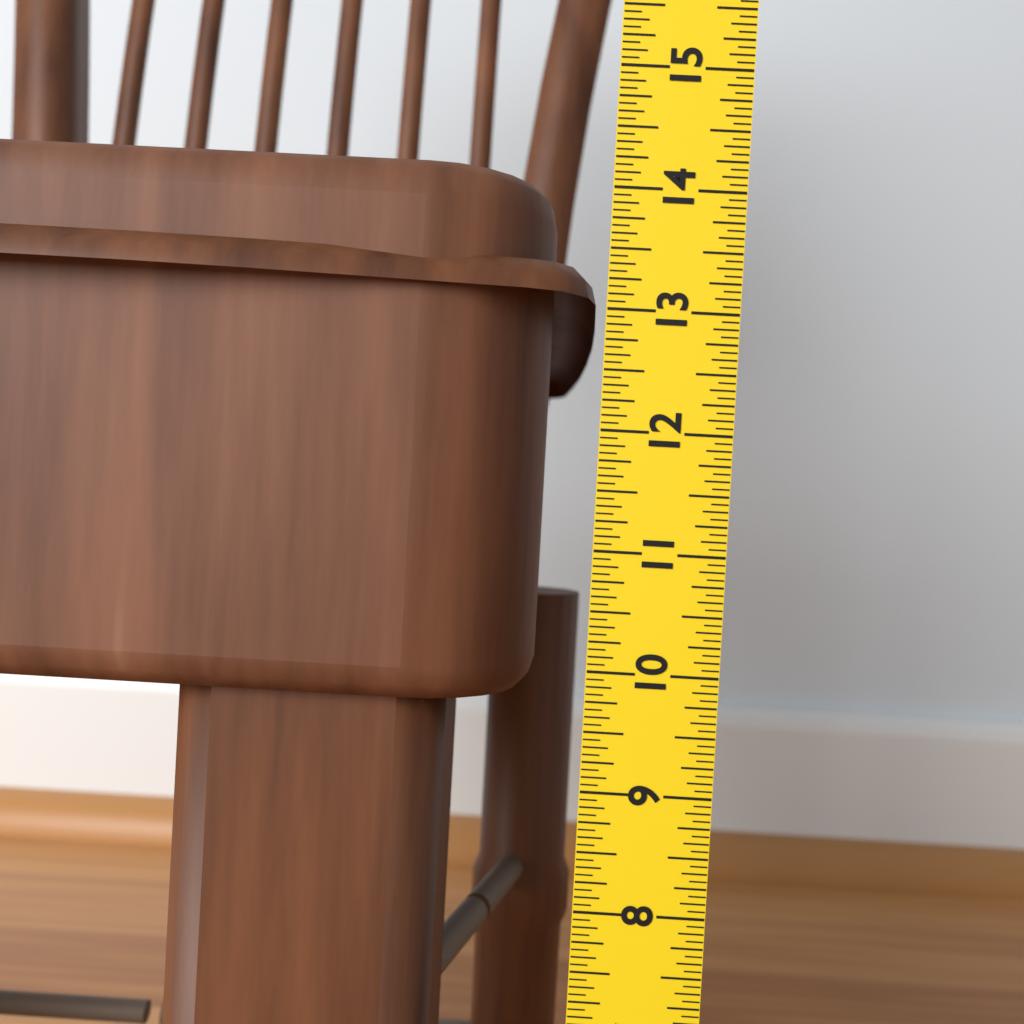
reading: 14.1875 in
